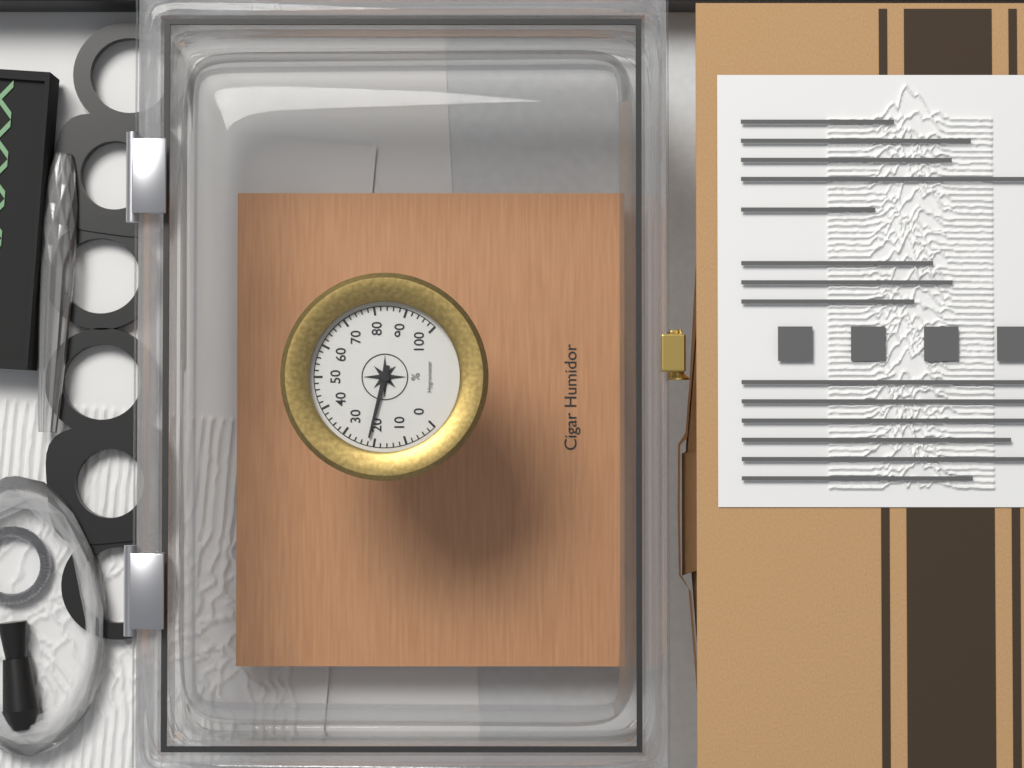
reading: 22 %
